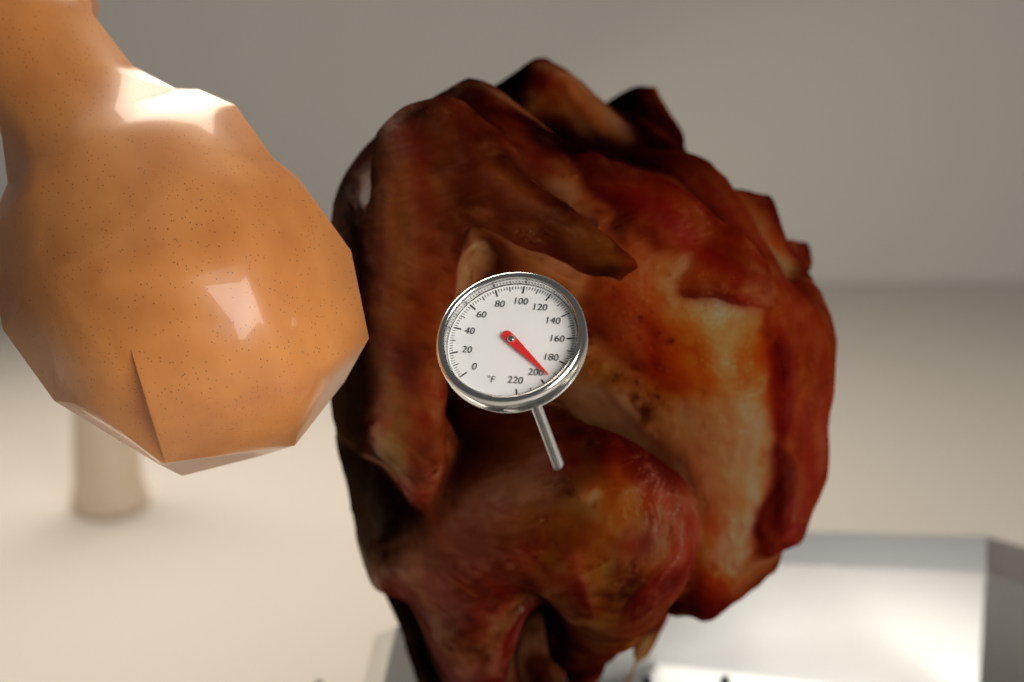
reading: 194 °F
